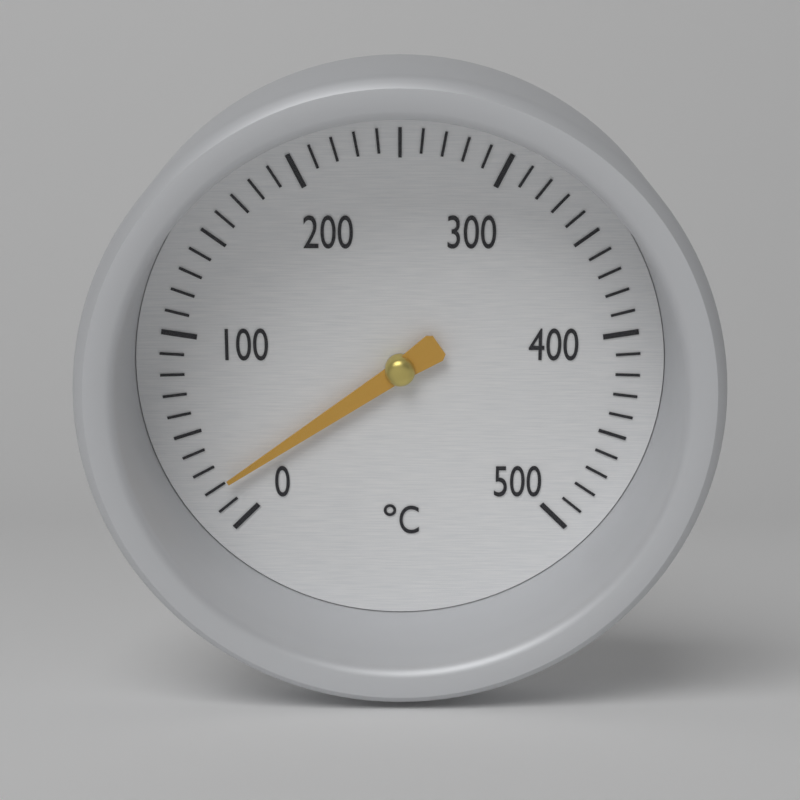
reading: 20 °C
